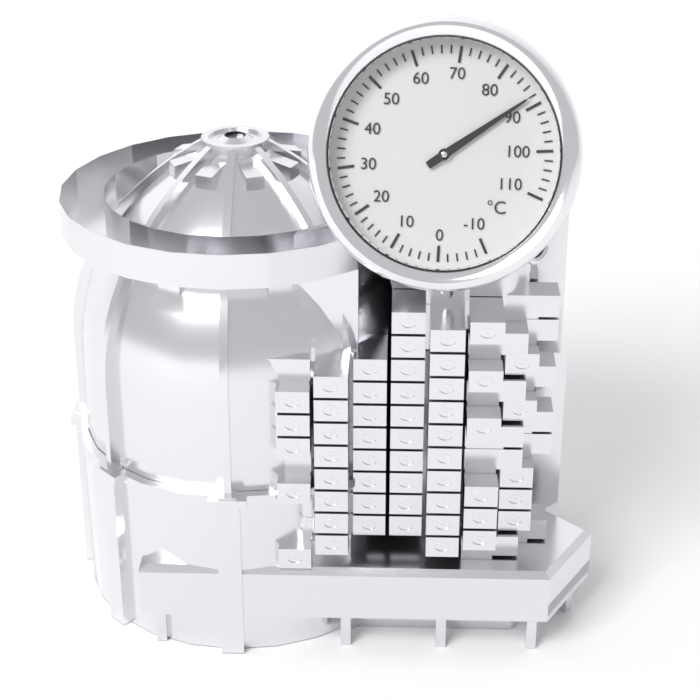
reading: 88 °C
